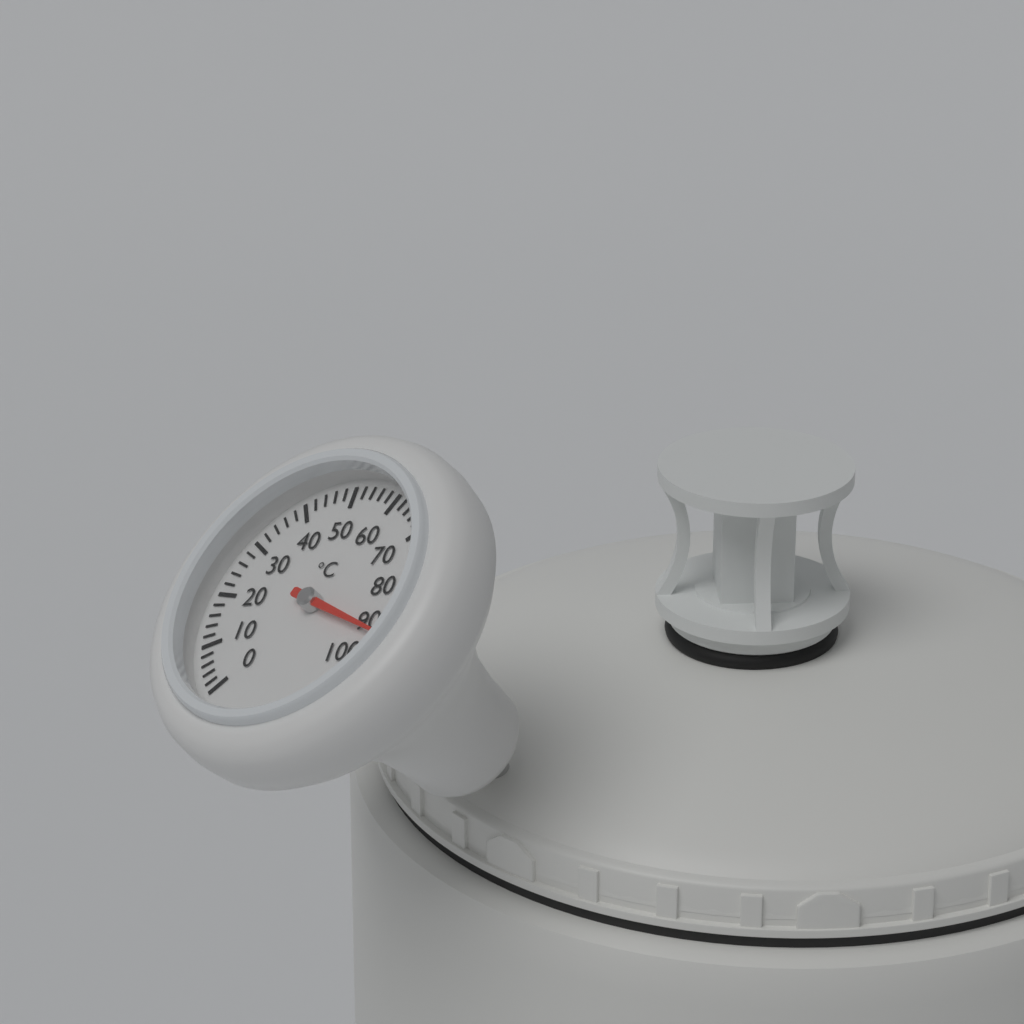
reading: 92 °C
